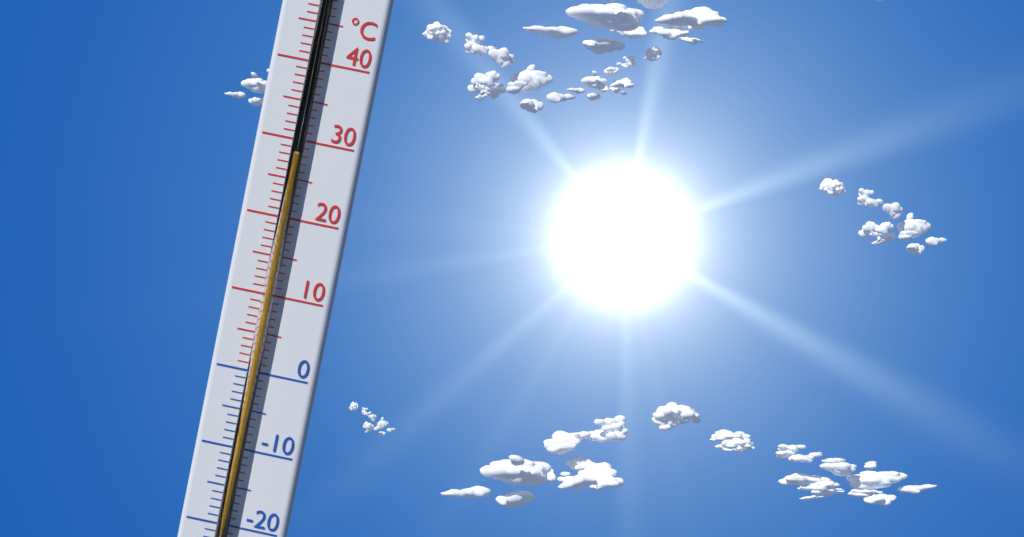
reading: 28 °C
